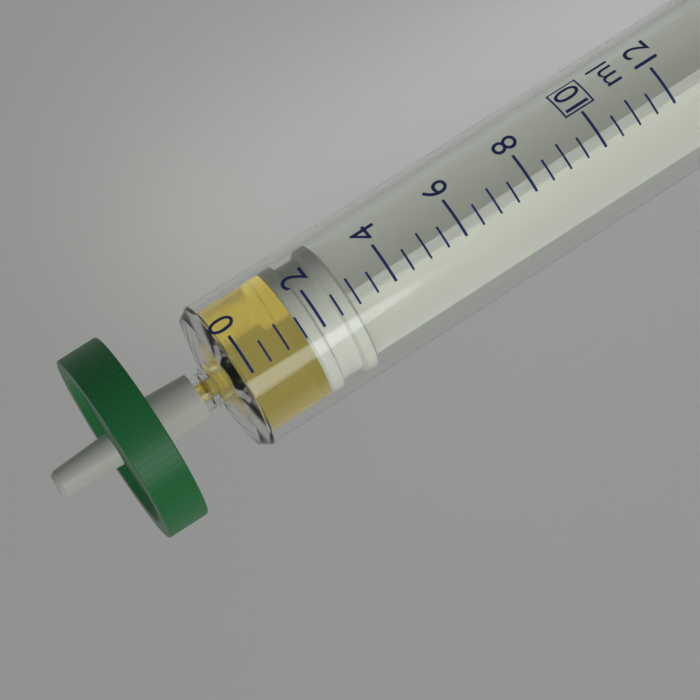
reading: 1.5 ml
